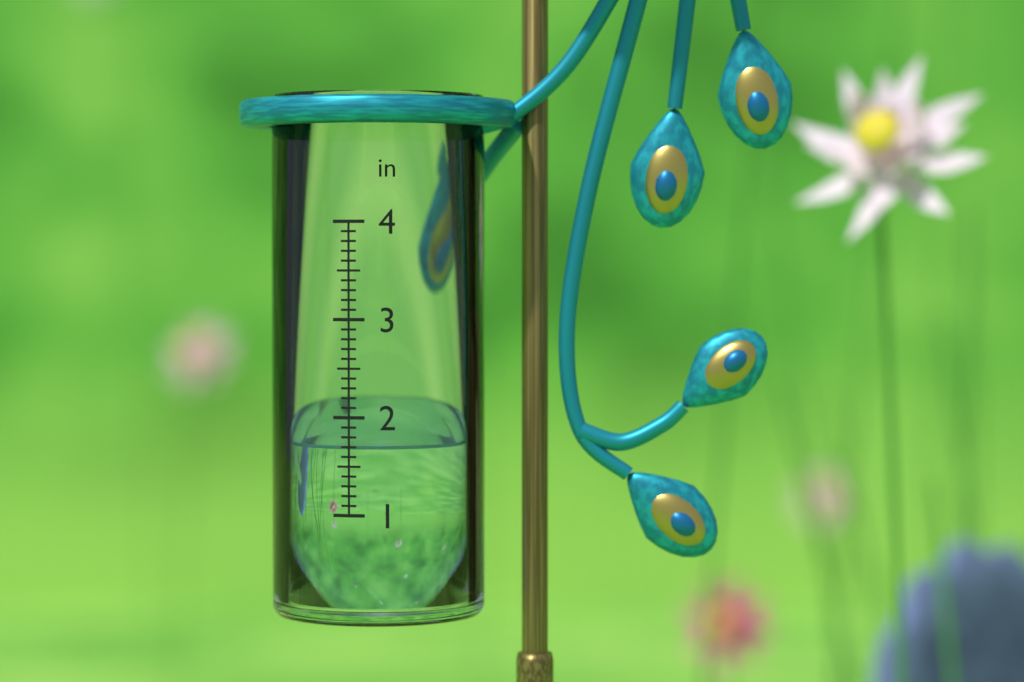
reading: 1.7 in
